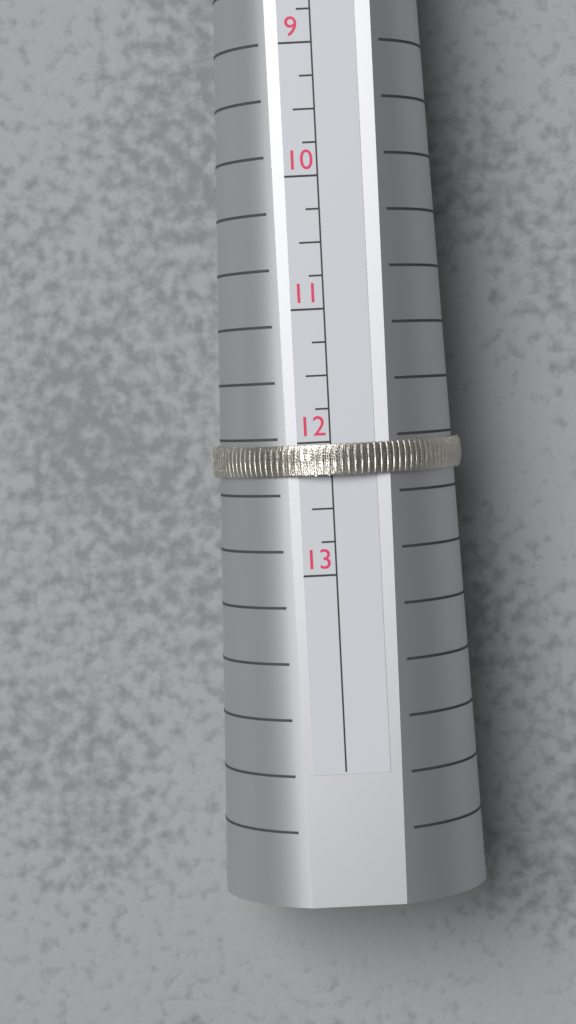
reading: 12.25 US
